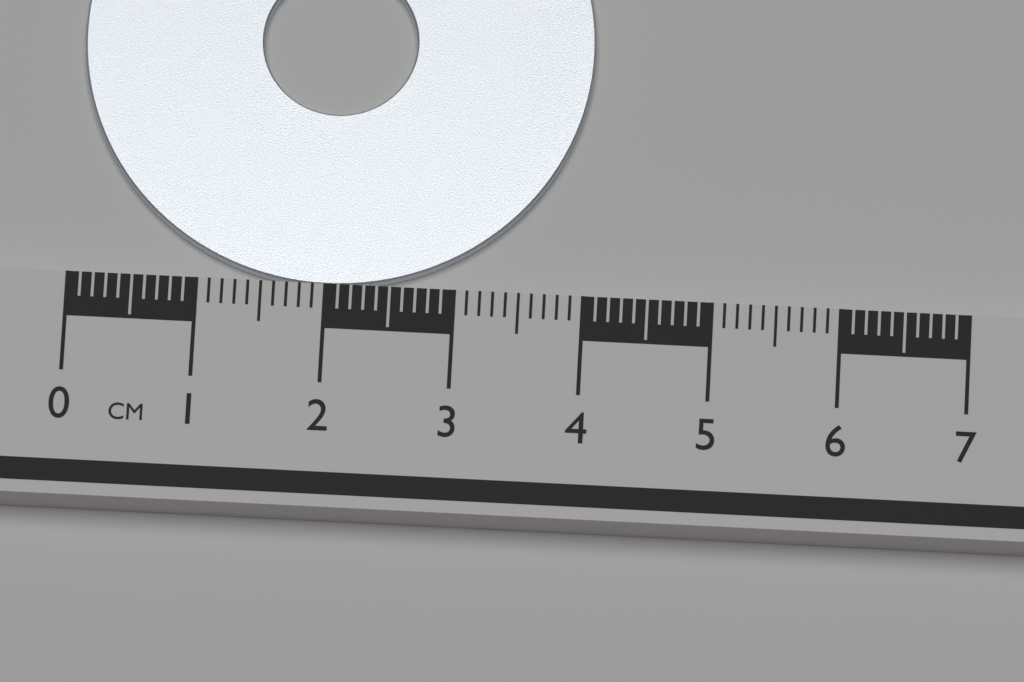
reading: 4.0 cm
